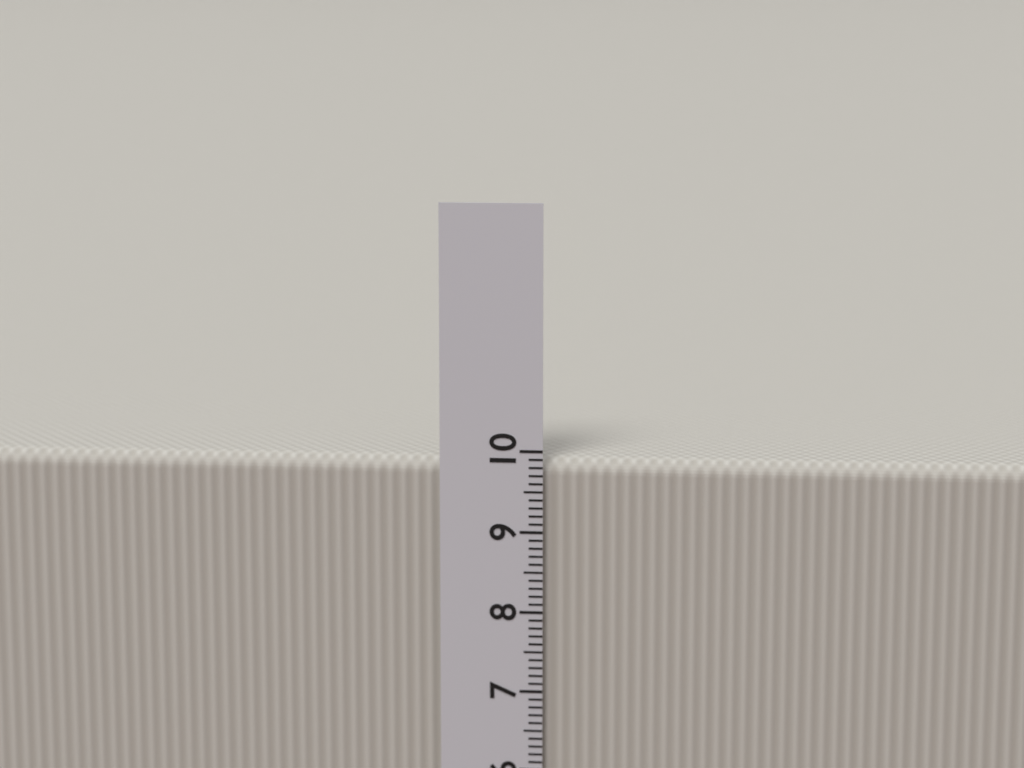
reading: 9.9 cm
